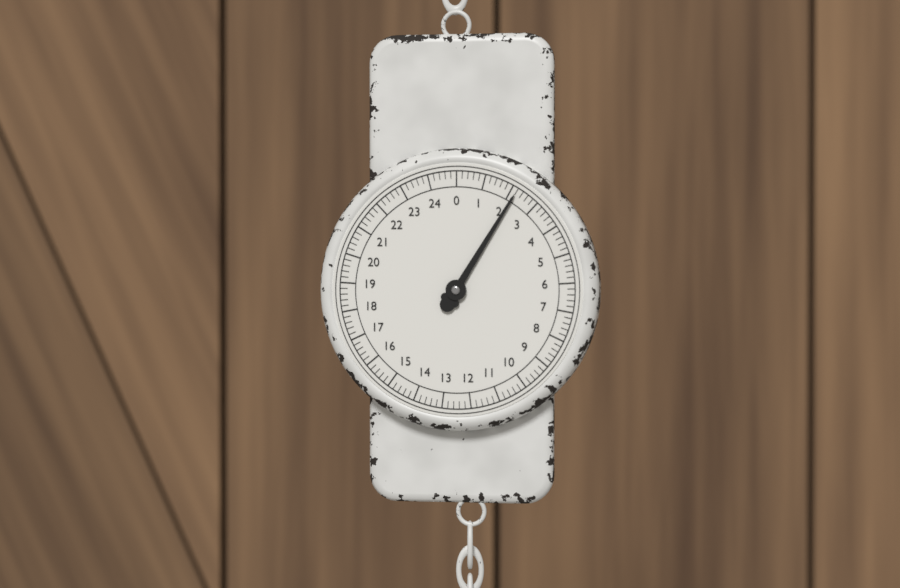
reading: 2.2 (no unit)
